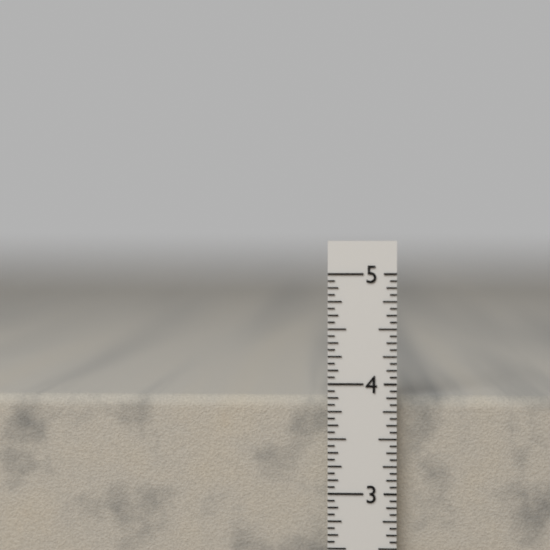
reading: 3.8750 in
